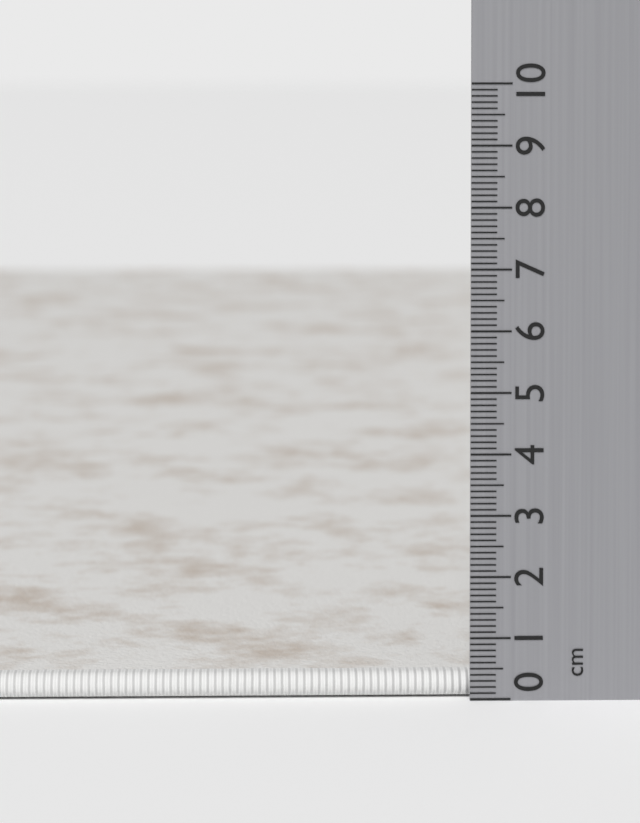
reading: 0.4 cm
